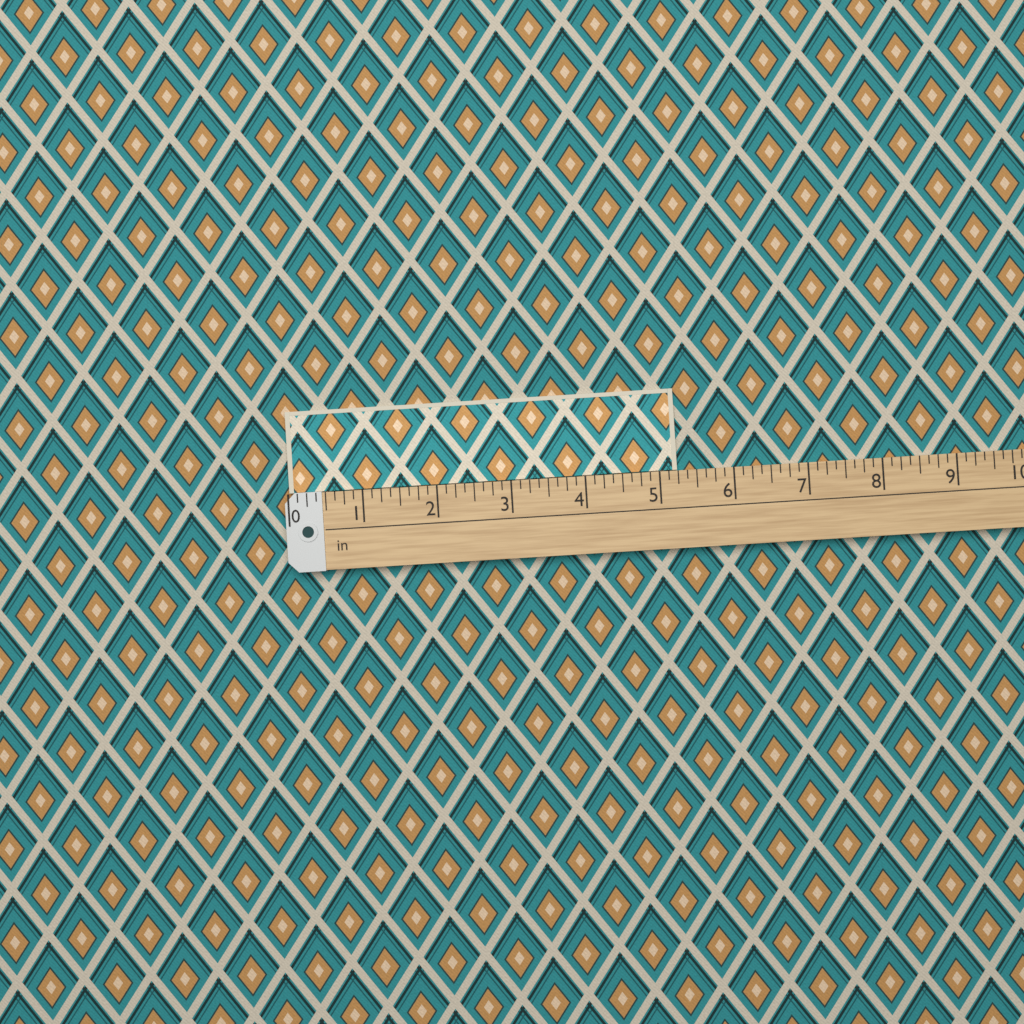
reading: 5.250 in
